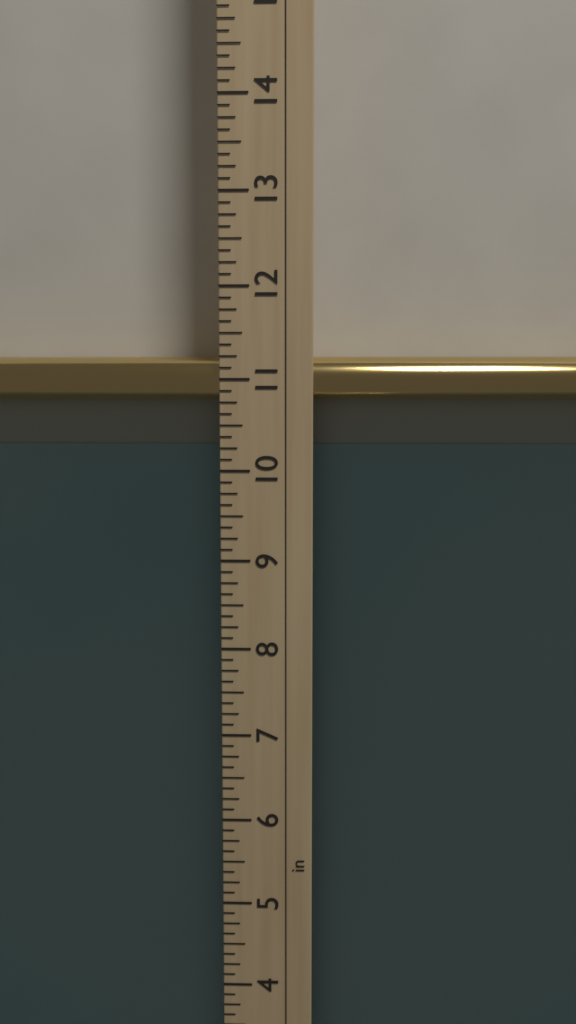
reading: 11.250 in
